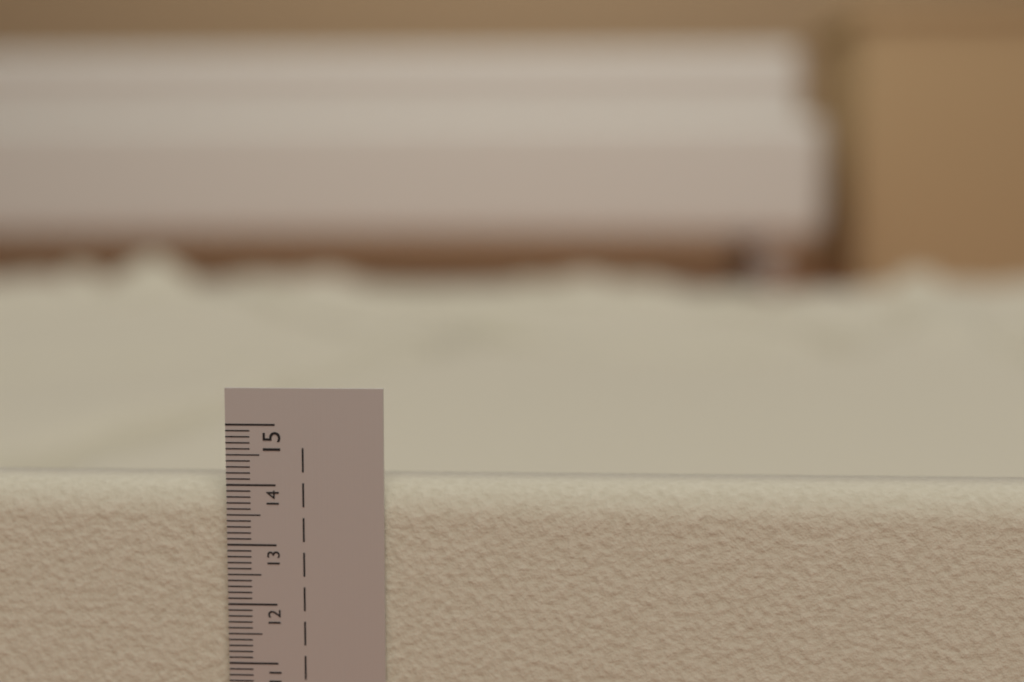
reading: 14.0 cm
